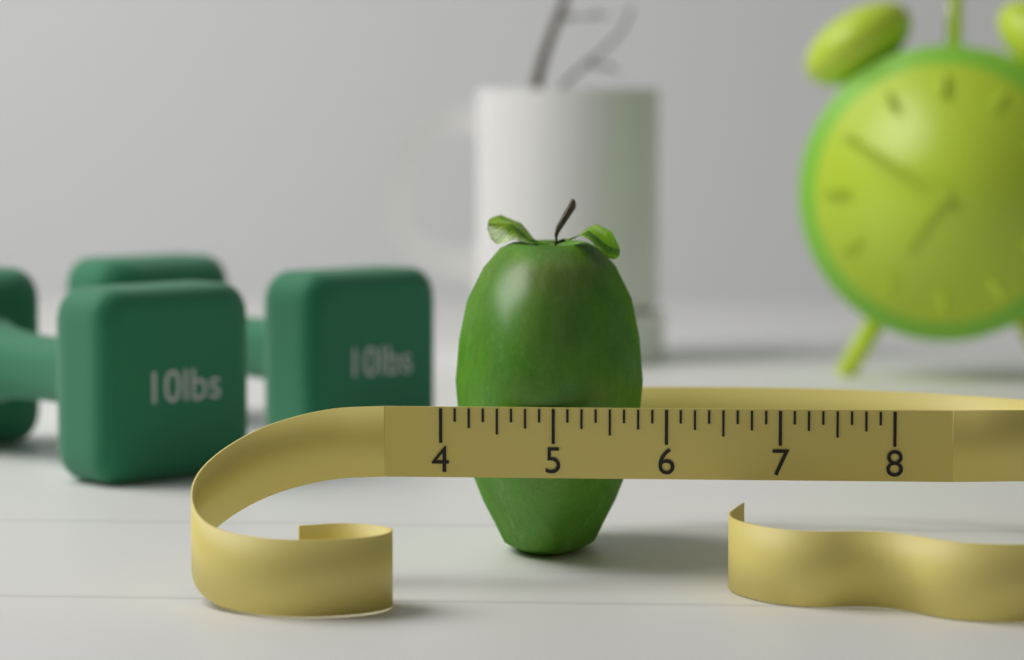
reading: 5.750 (no unit)
